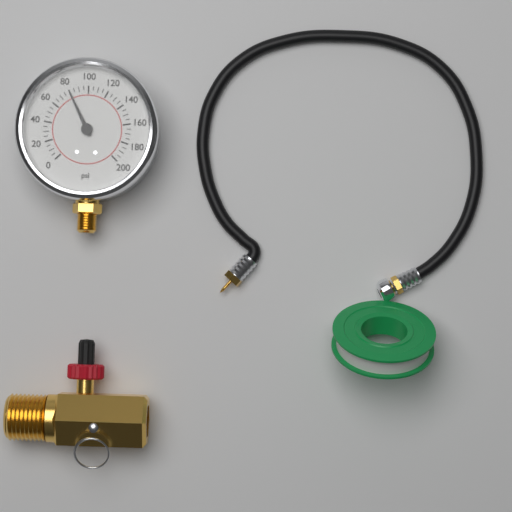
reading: 80 psi
